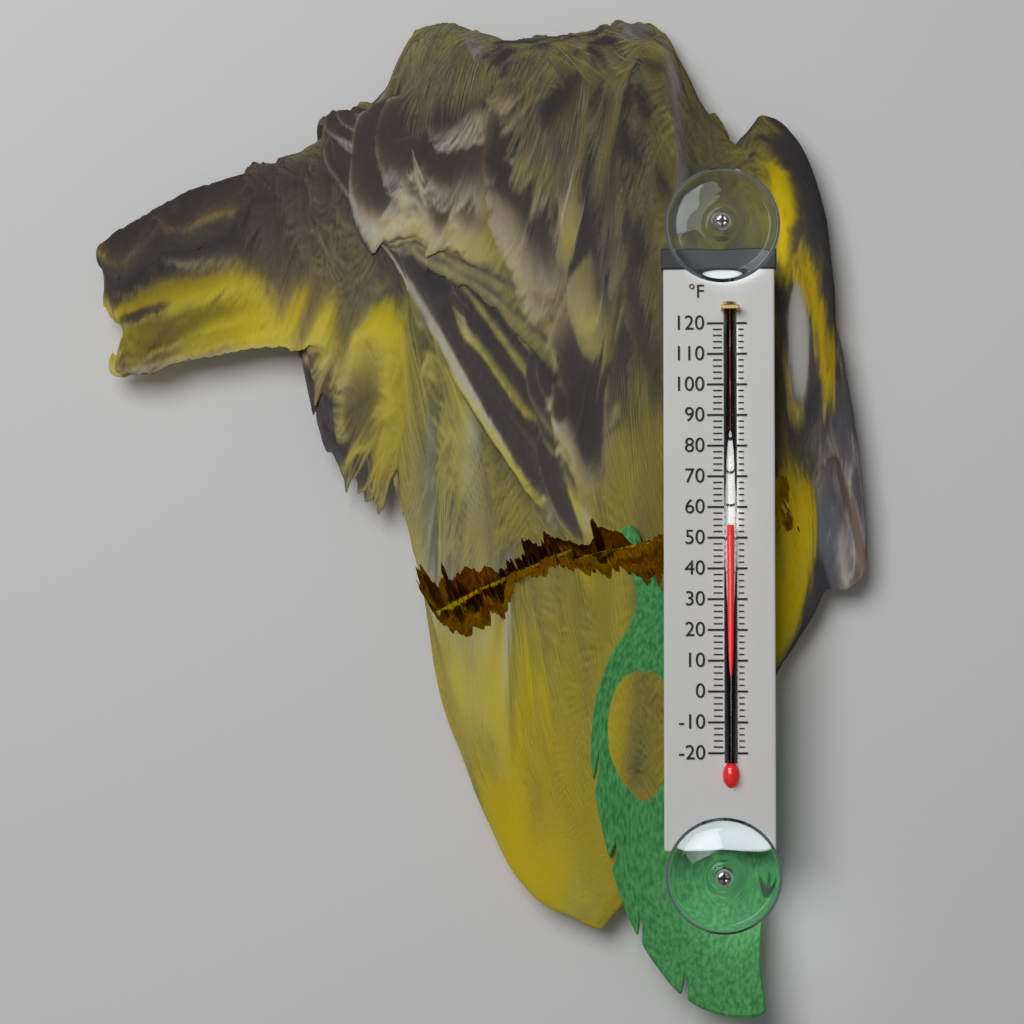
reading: 54 °F
